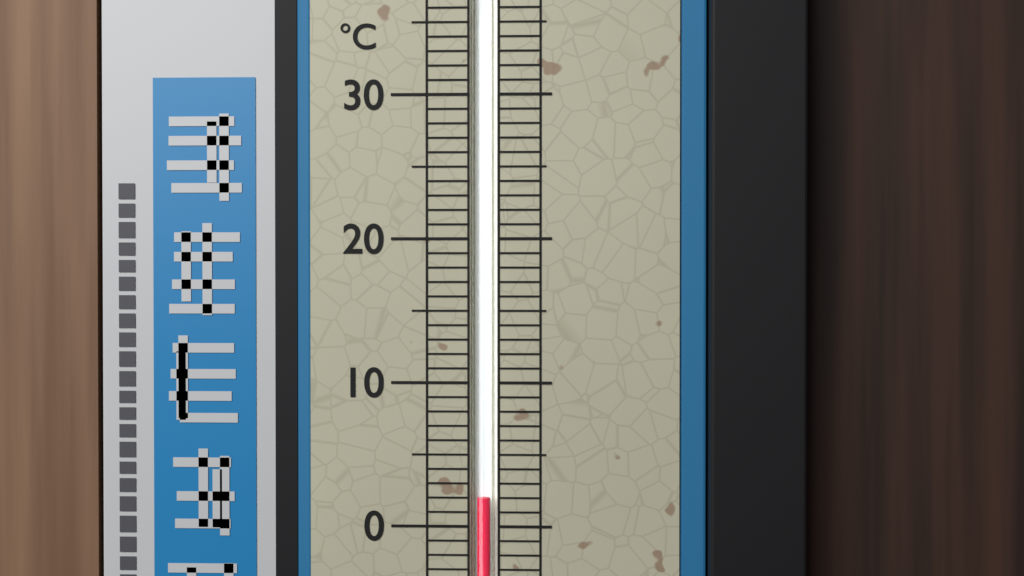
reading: 2 °C
